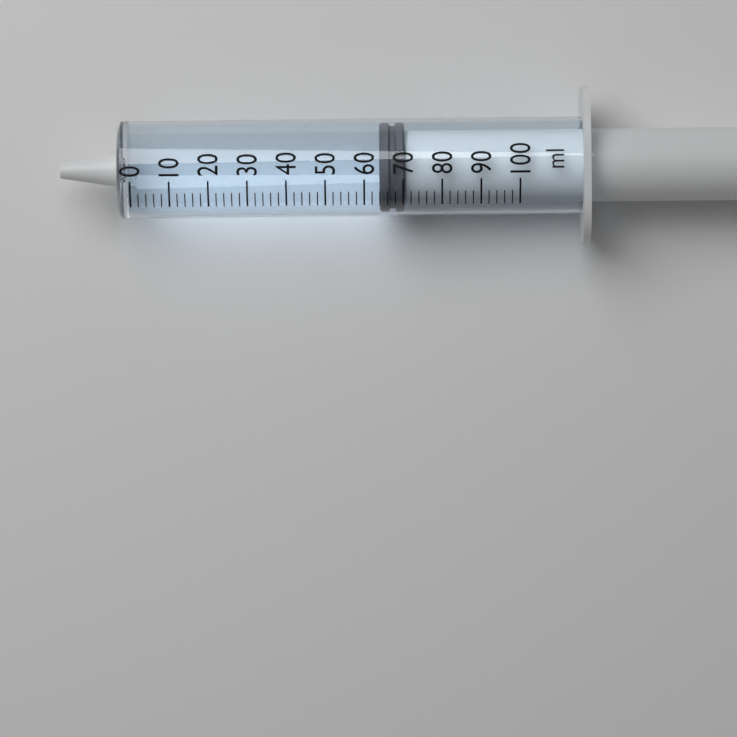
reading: 64 ml
